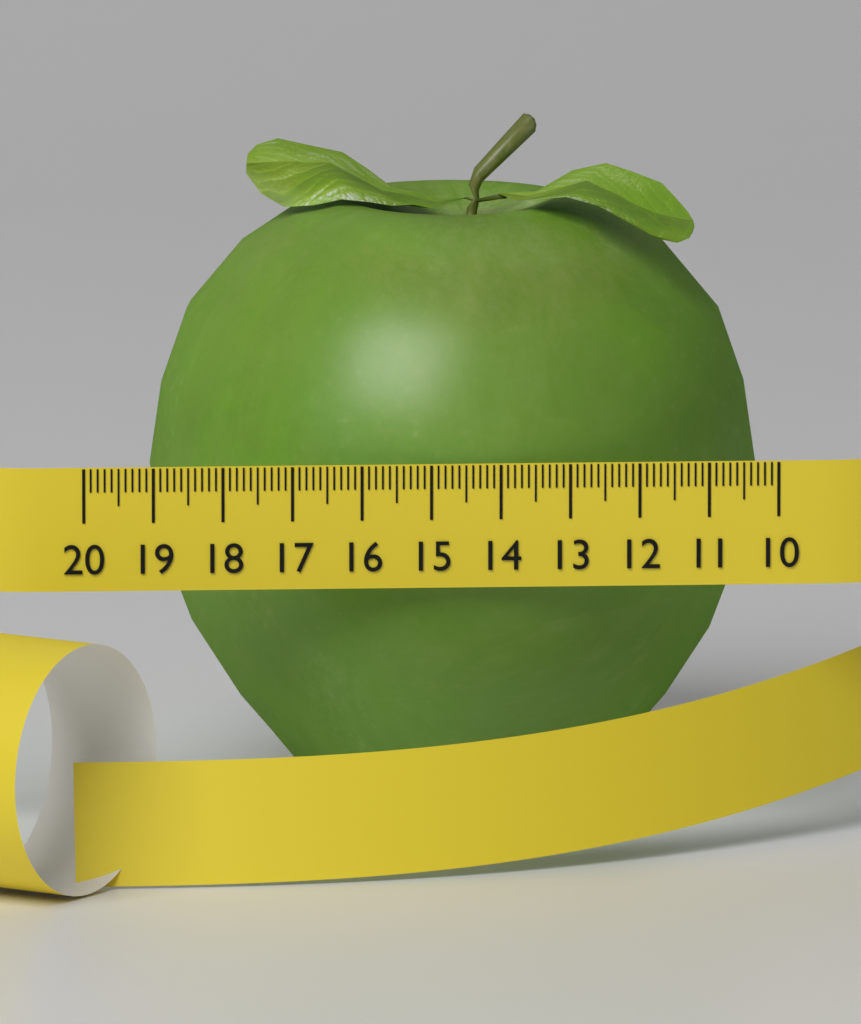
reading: 18.8 (no unit)
